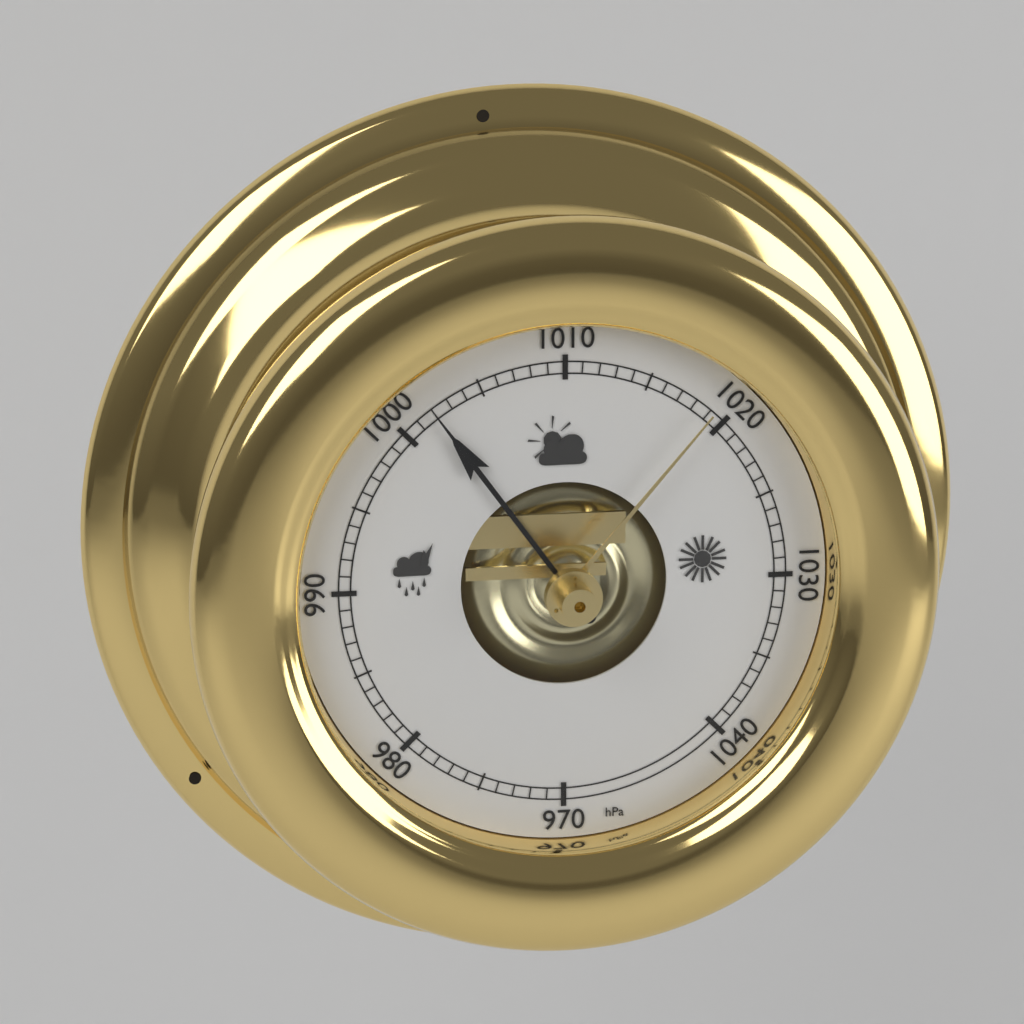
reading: 1002 hPa
